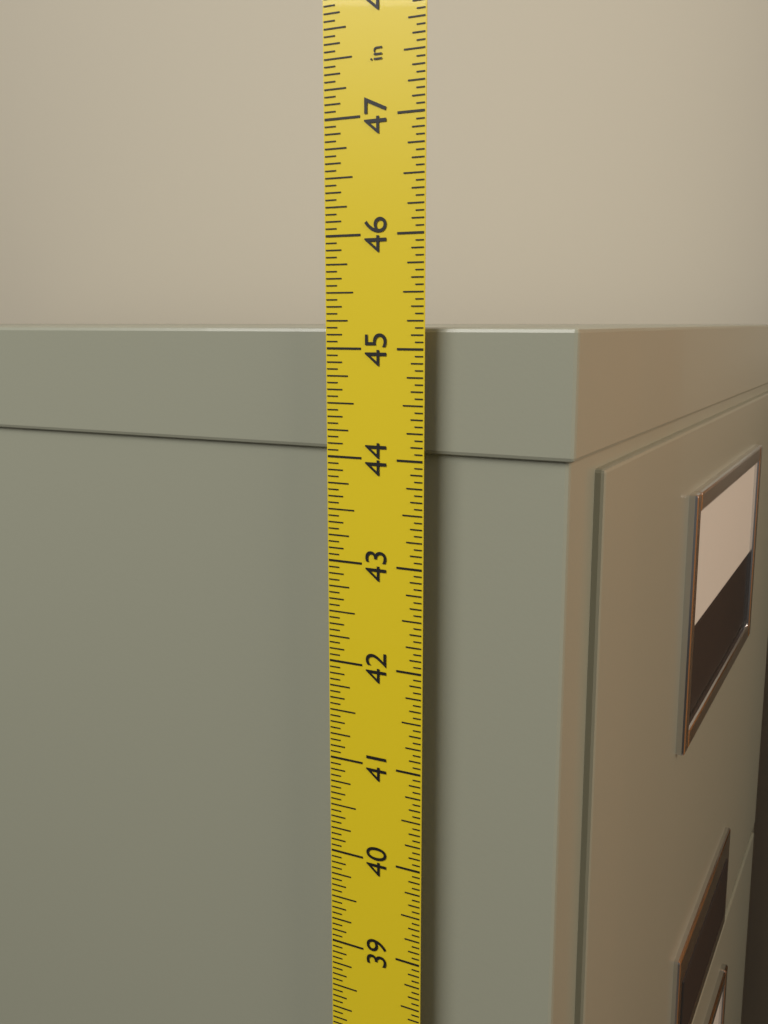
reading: 45.1875 in
